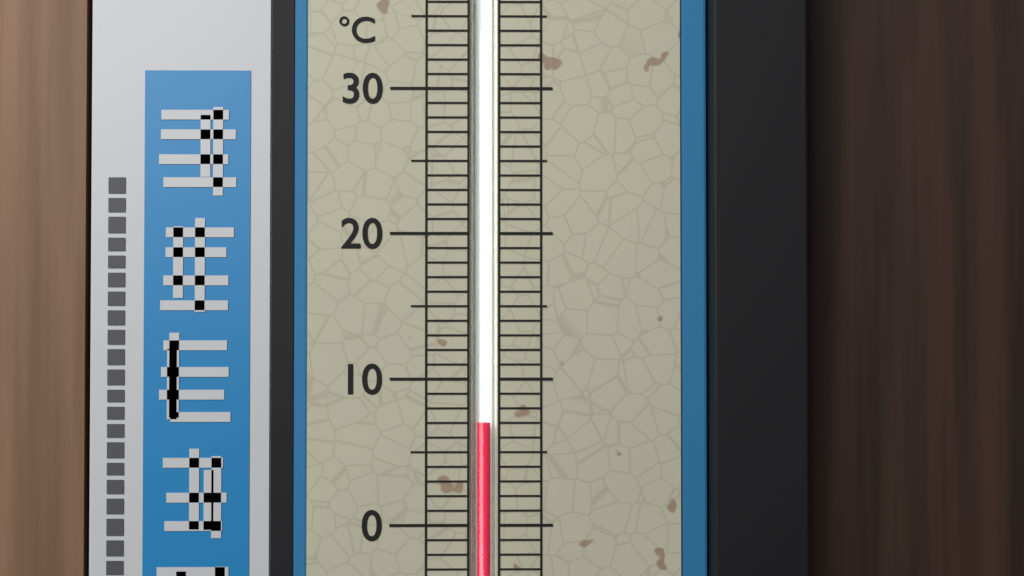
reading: 7 °C
